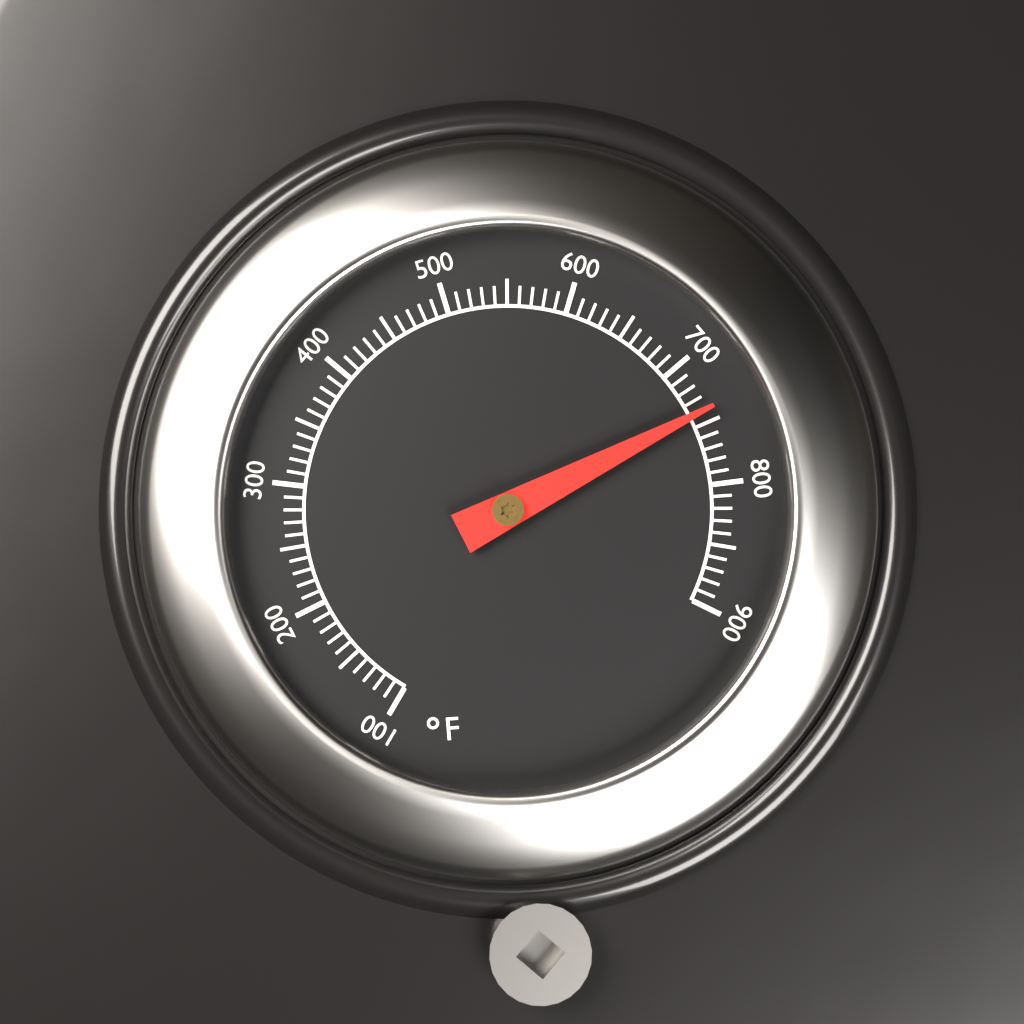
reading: 740 °F
